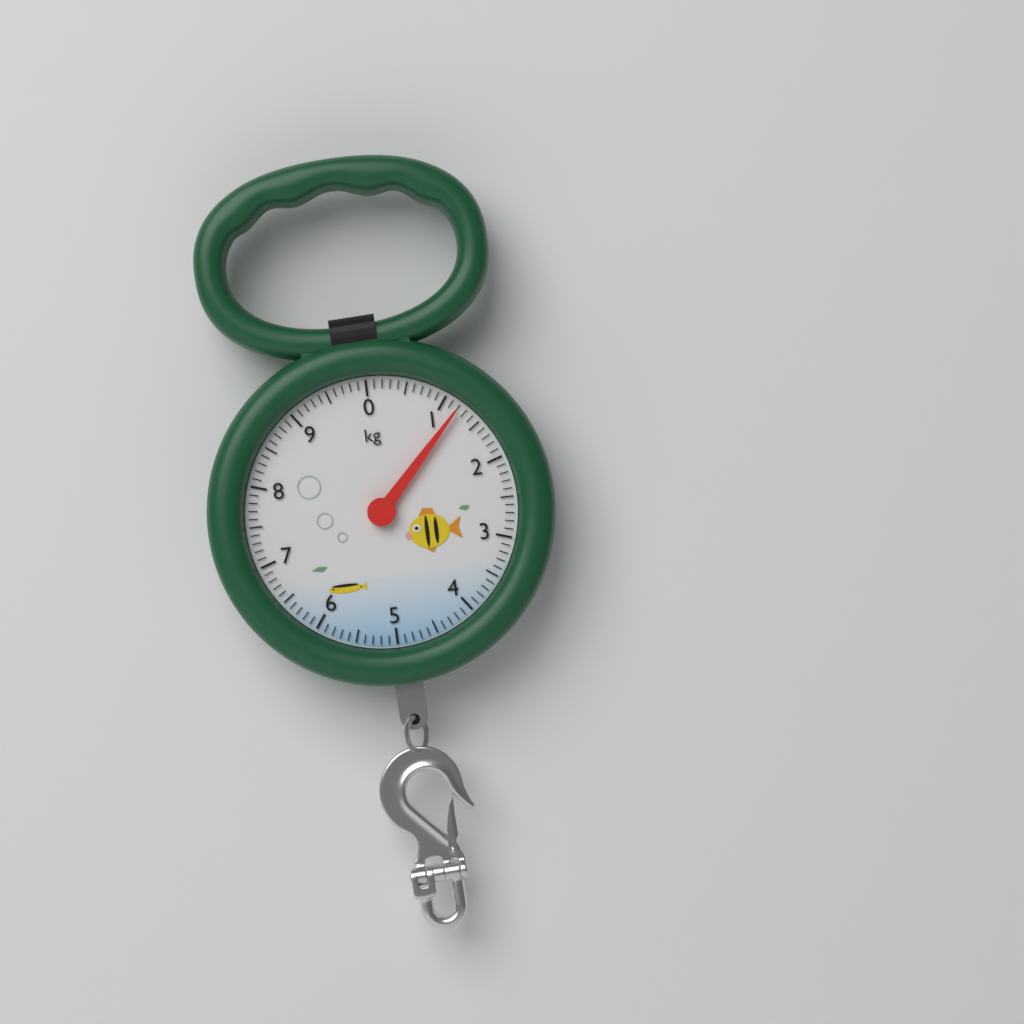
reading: 1.2 kg
